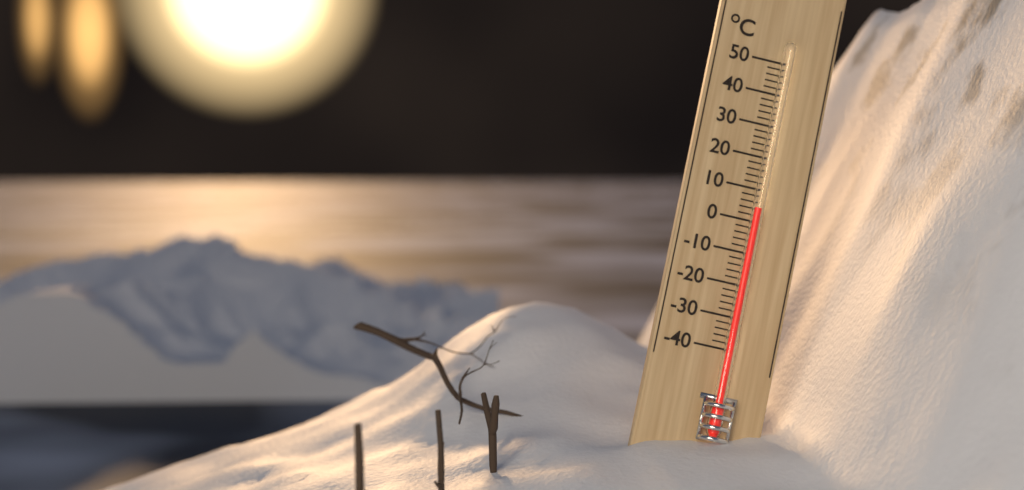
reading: 4 °C
